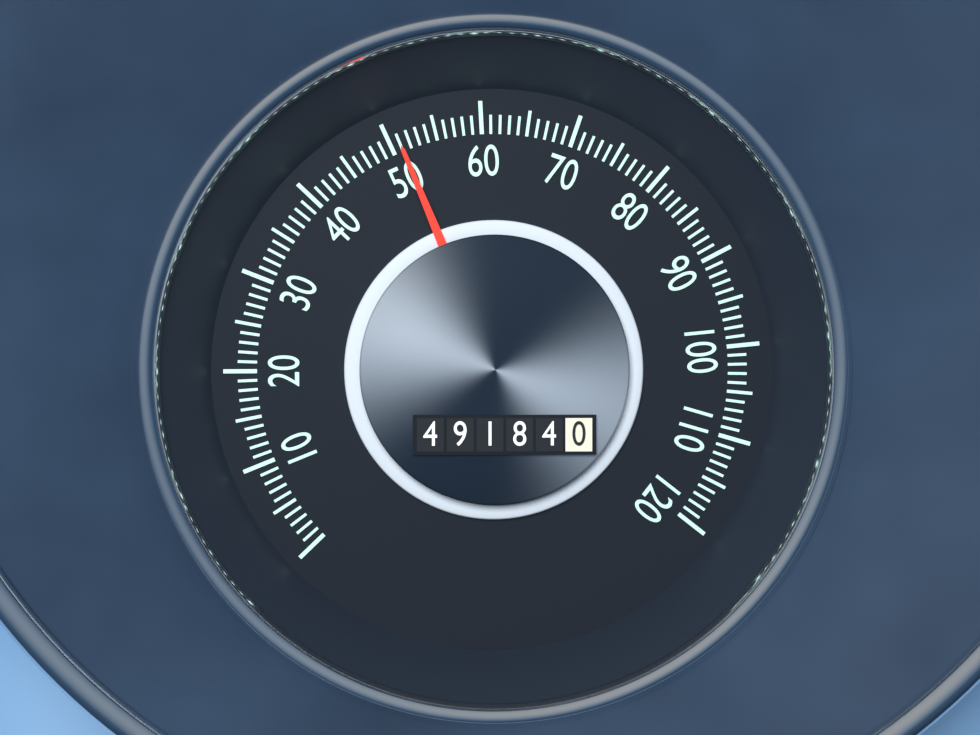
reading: 51 (no unit)
